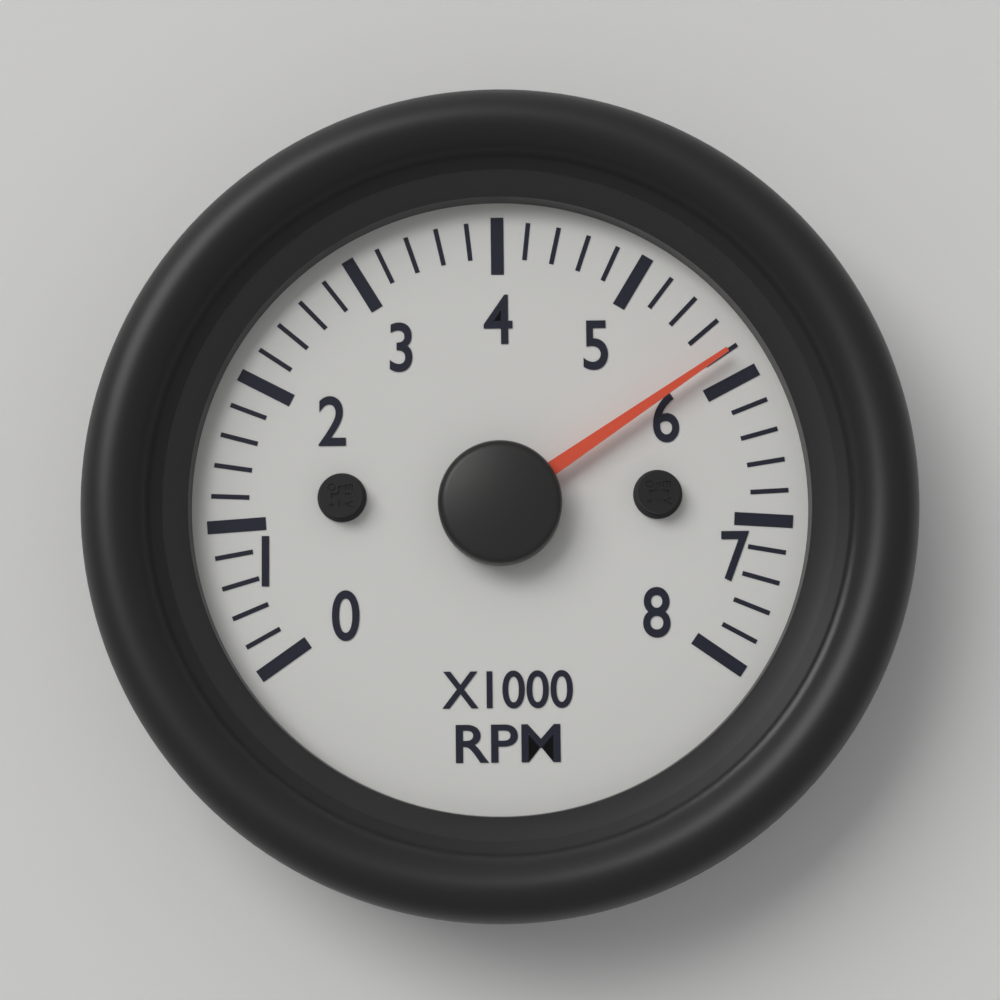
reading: 5800 RPM
